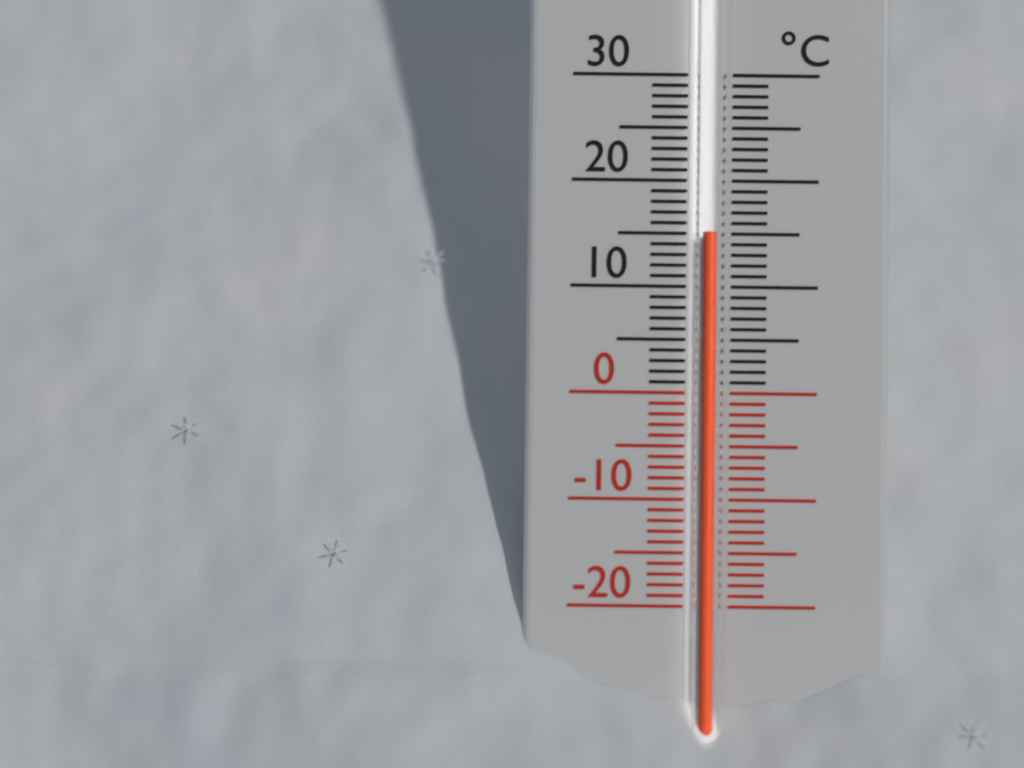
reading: 15 °C
